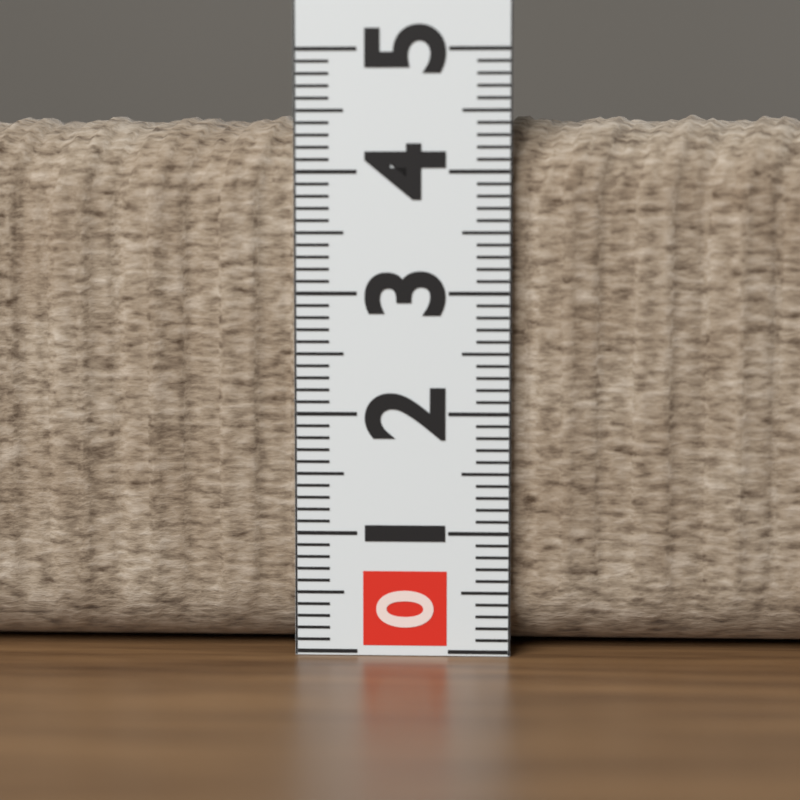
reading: 4.5 (no unit)
